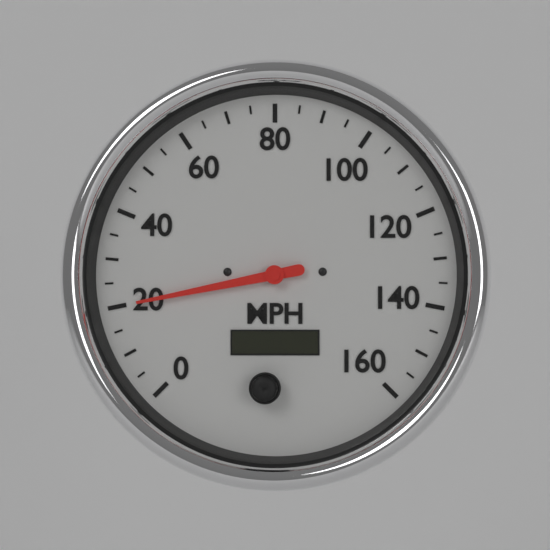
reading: 20 MPH
